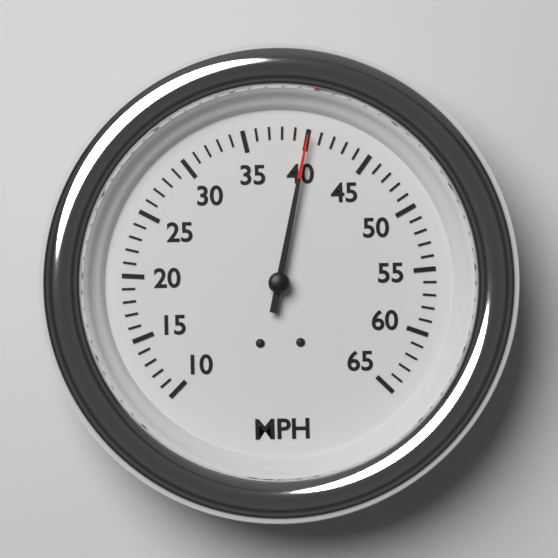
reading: 40 MPH
